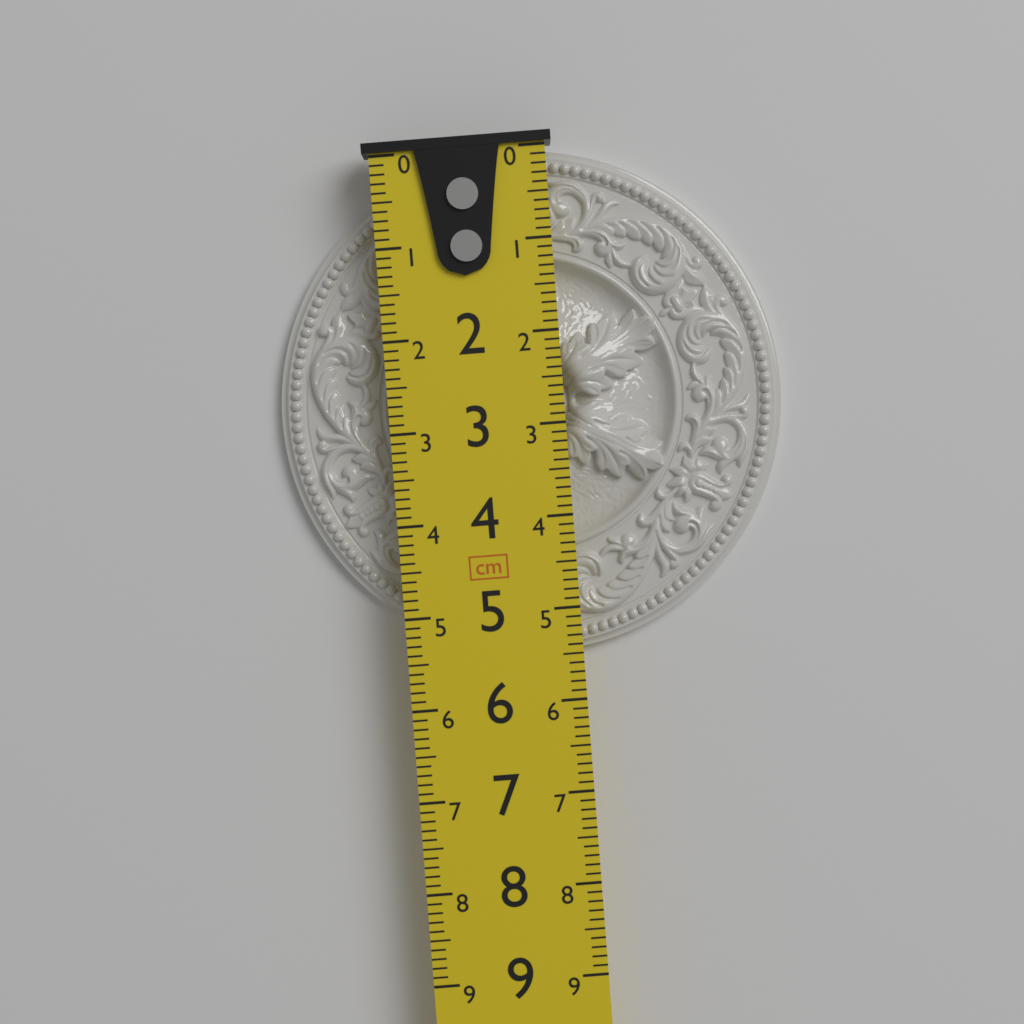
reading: 5.5 cm
